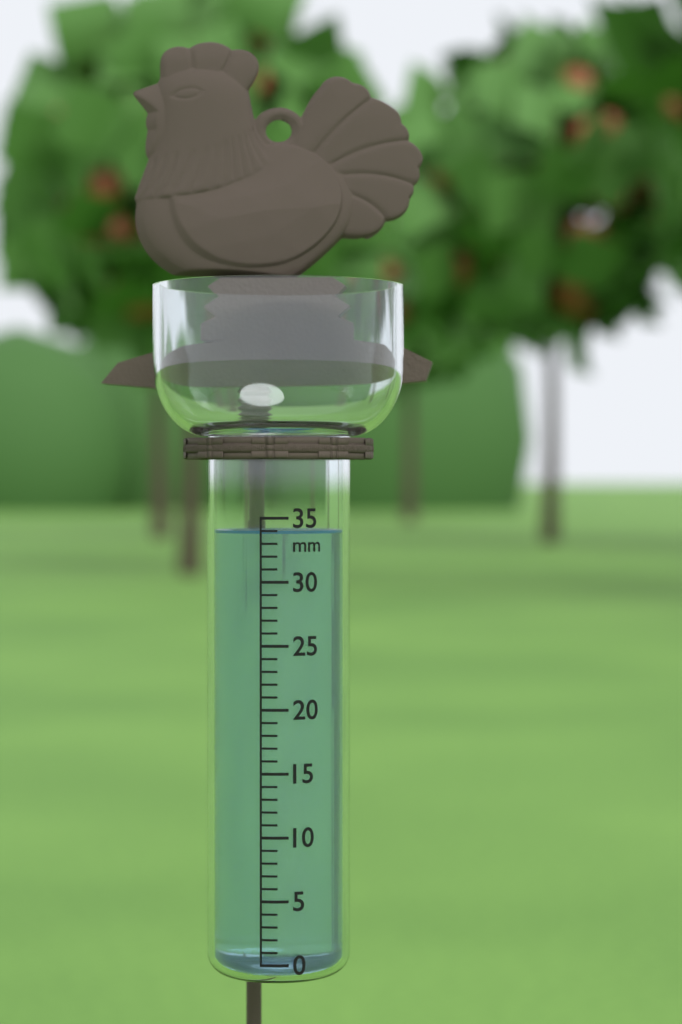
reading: 34 mm
